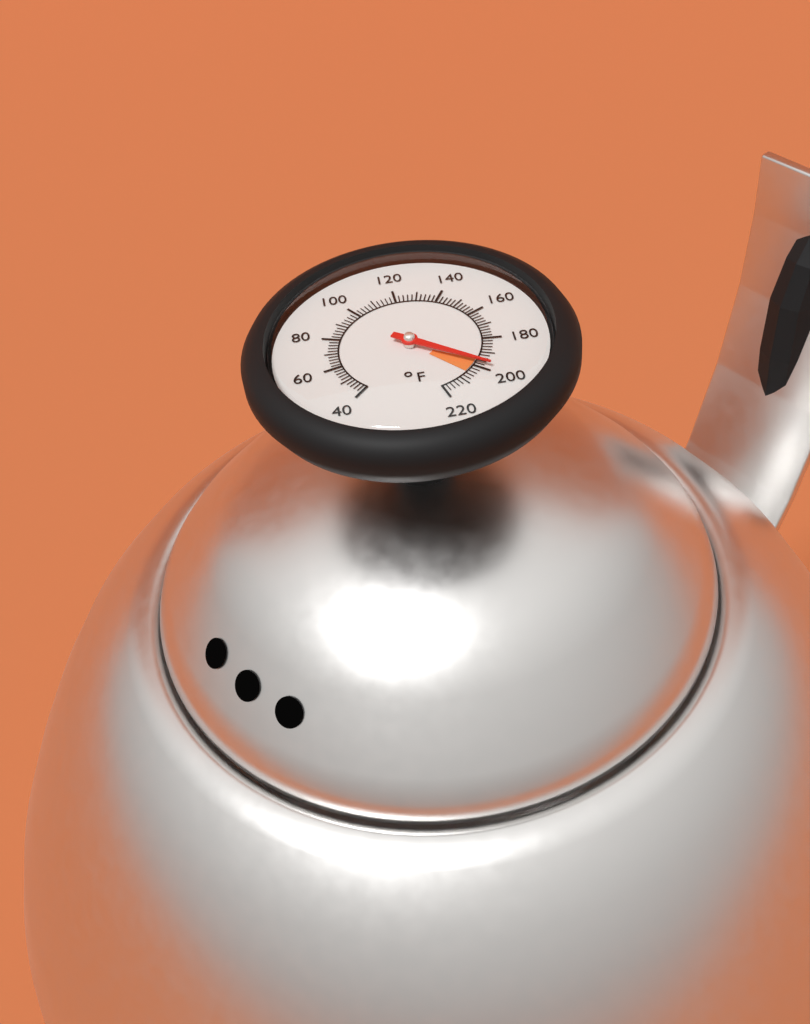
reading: 198 °F
